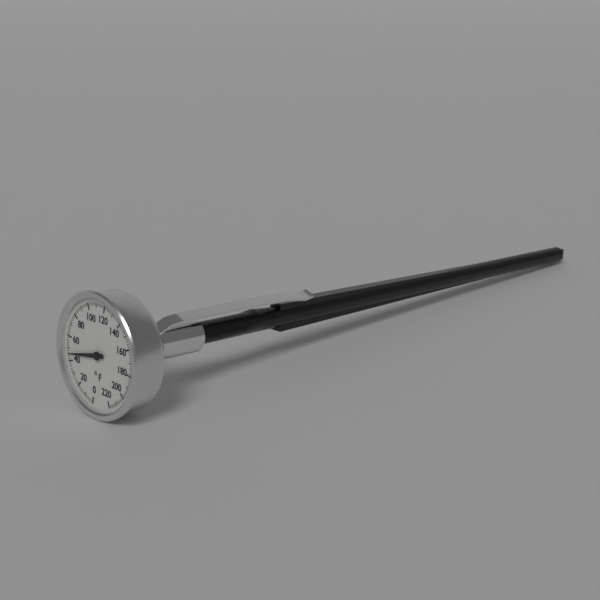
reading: 46 °F
